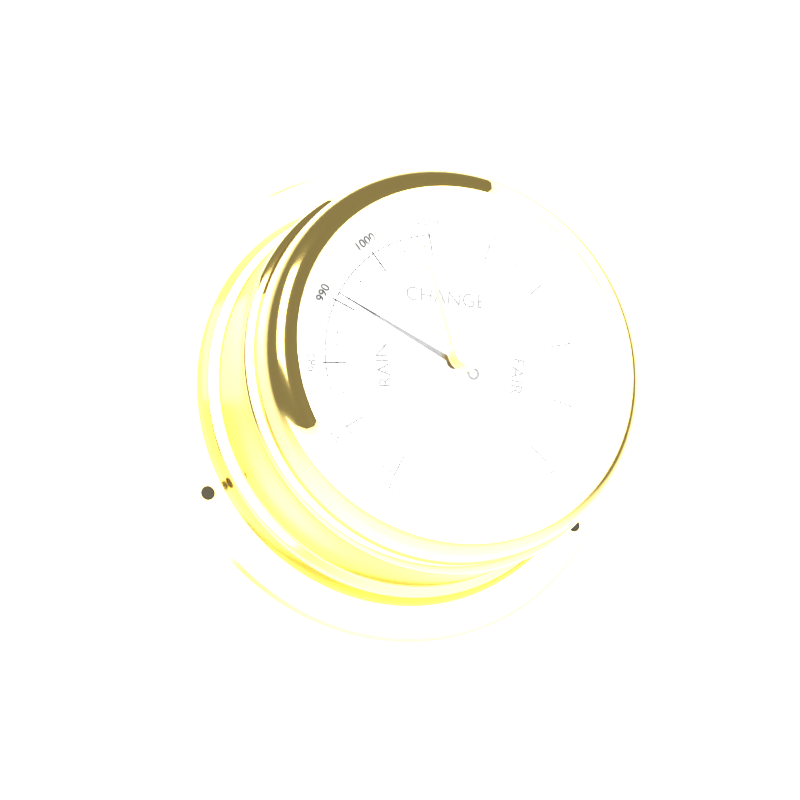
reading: 991 mbar
